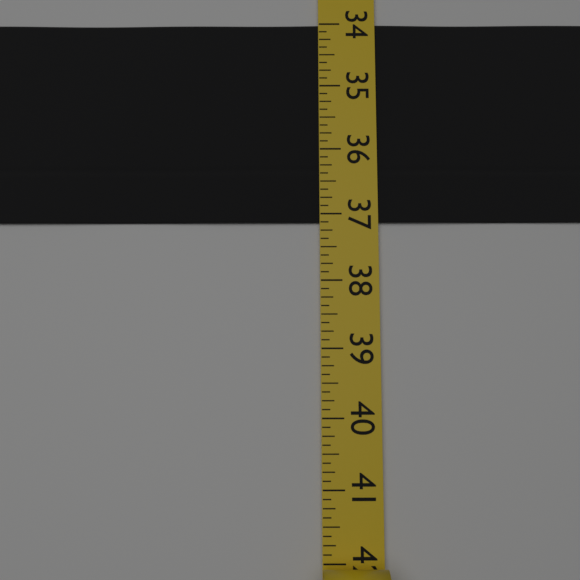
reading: 37.125 (no unit)
